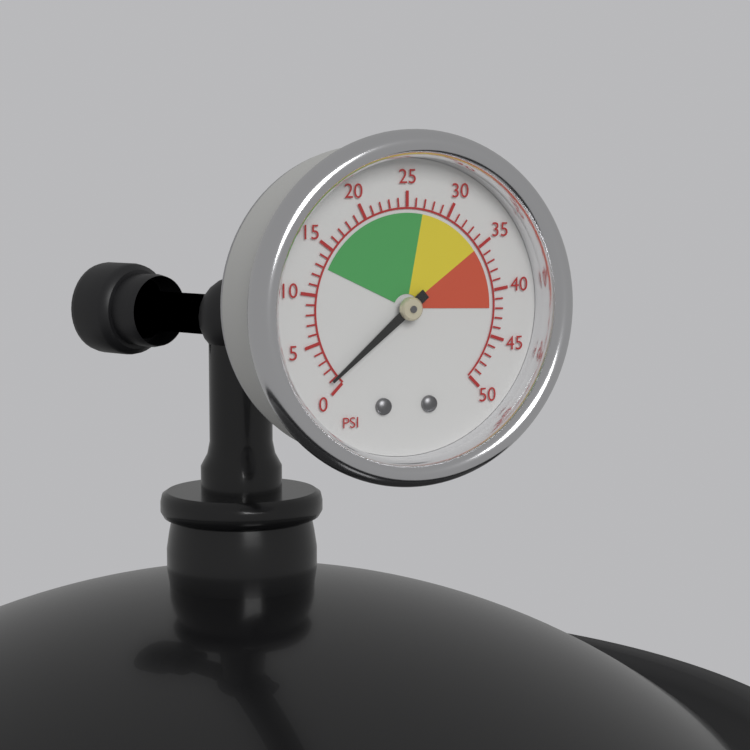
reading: 1 psi
